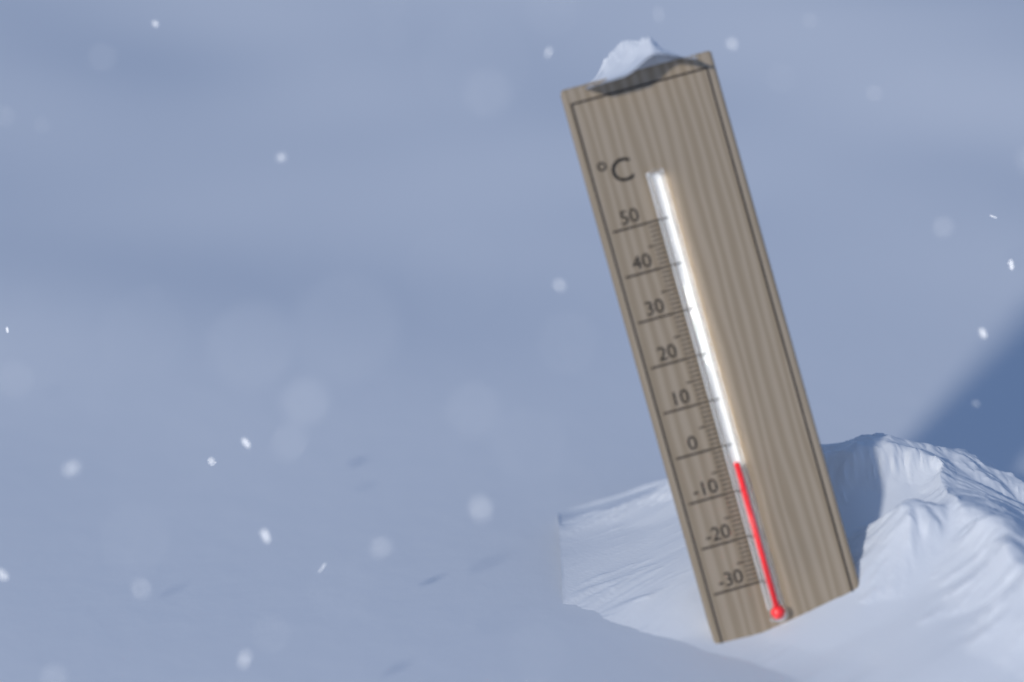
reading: -4 °C
